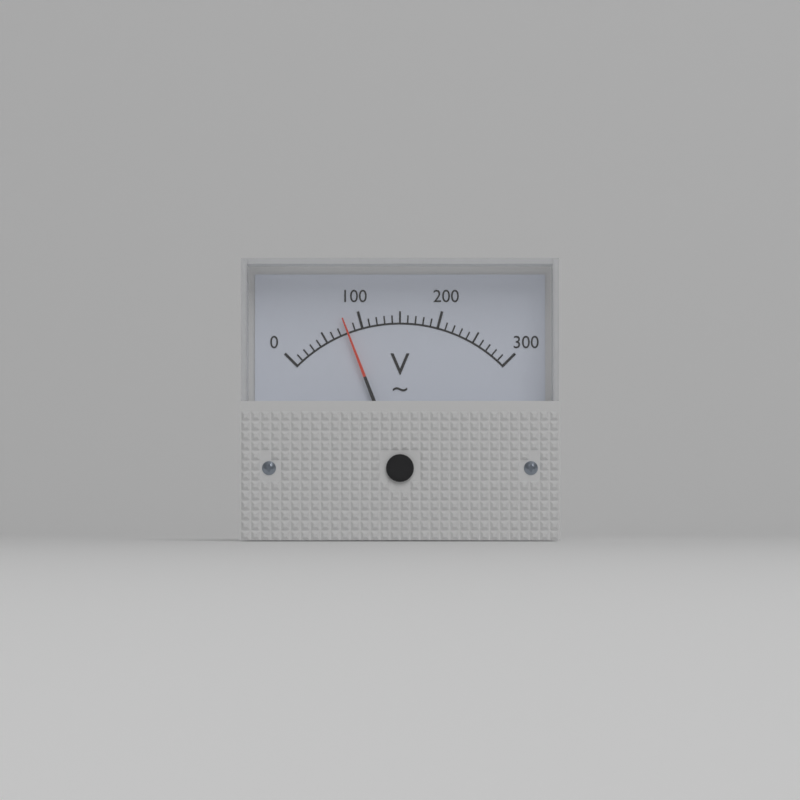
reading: 80 V
